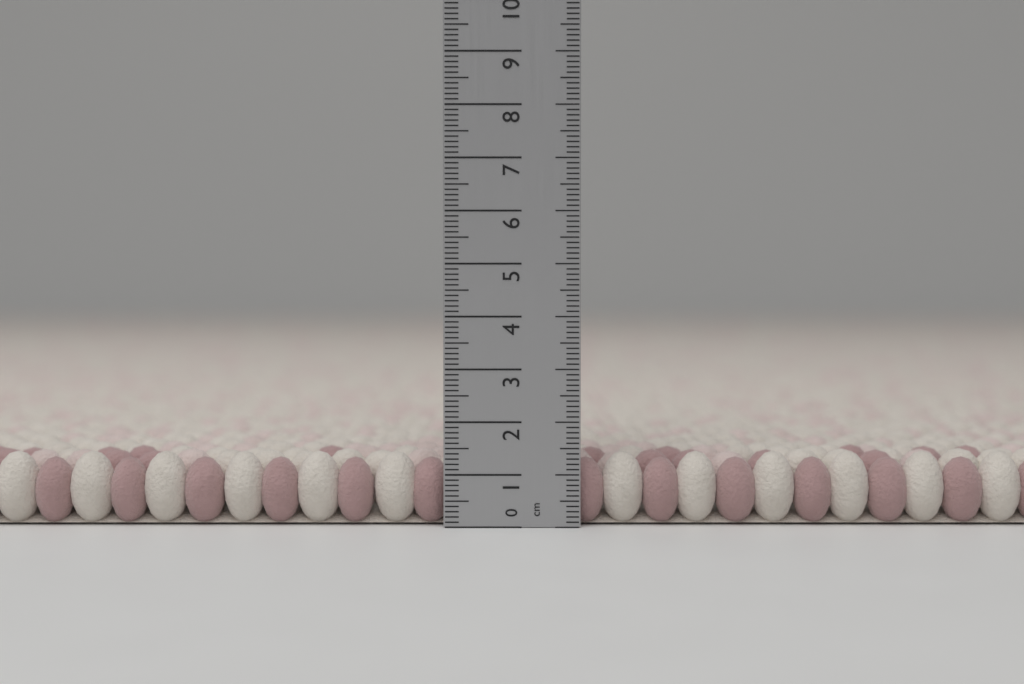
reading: 1.4 cm
